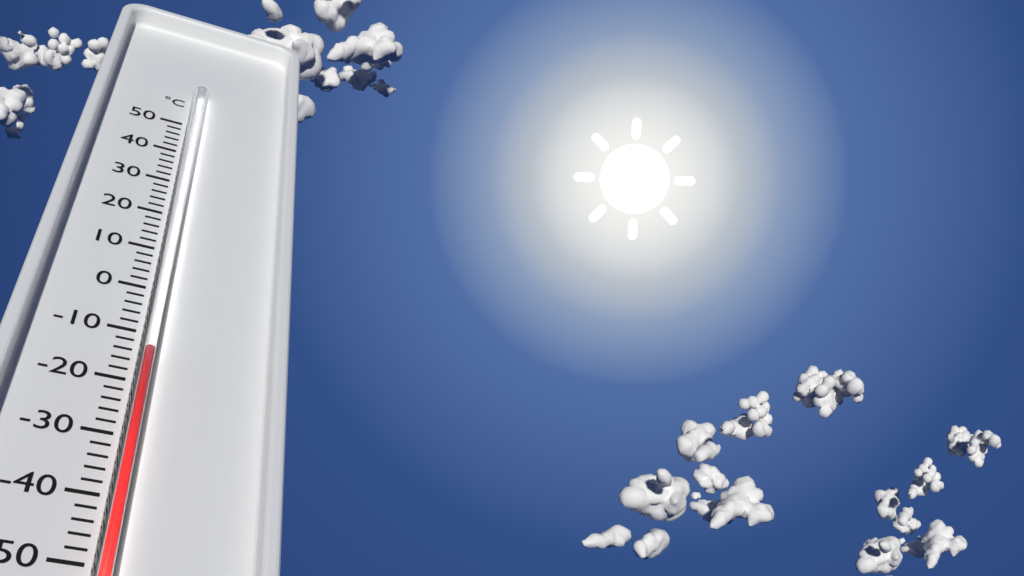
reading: -16 °C
